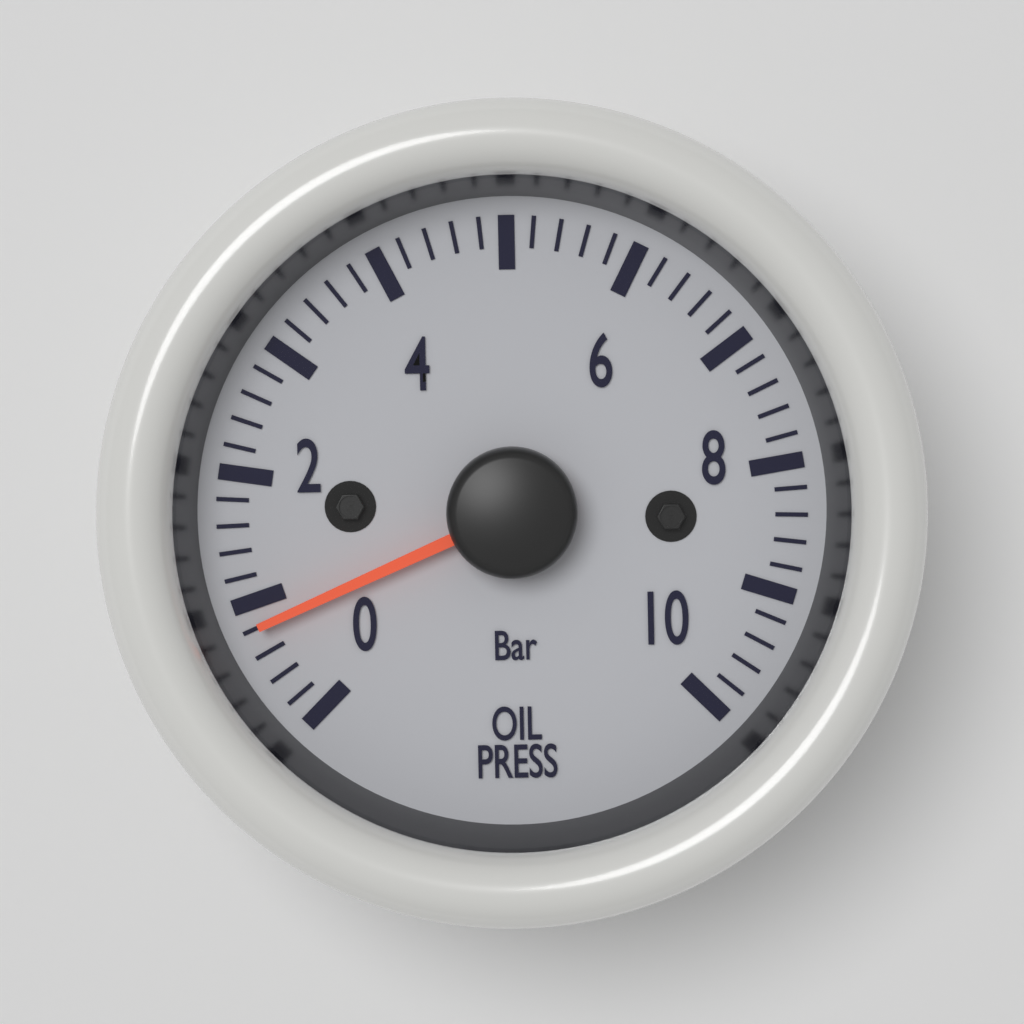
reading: 0.8 bar
